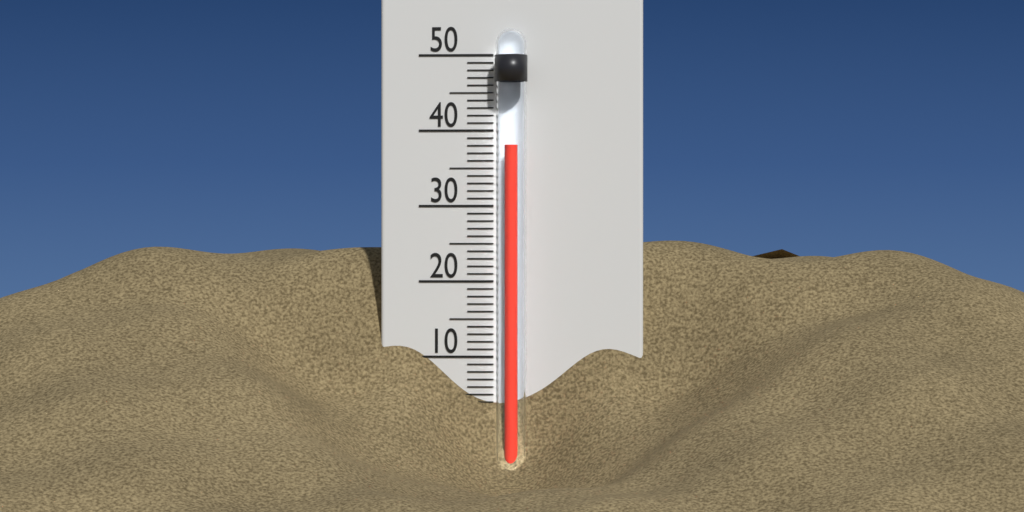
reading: 38 °C
